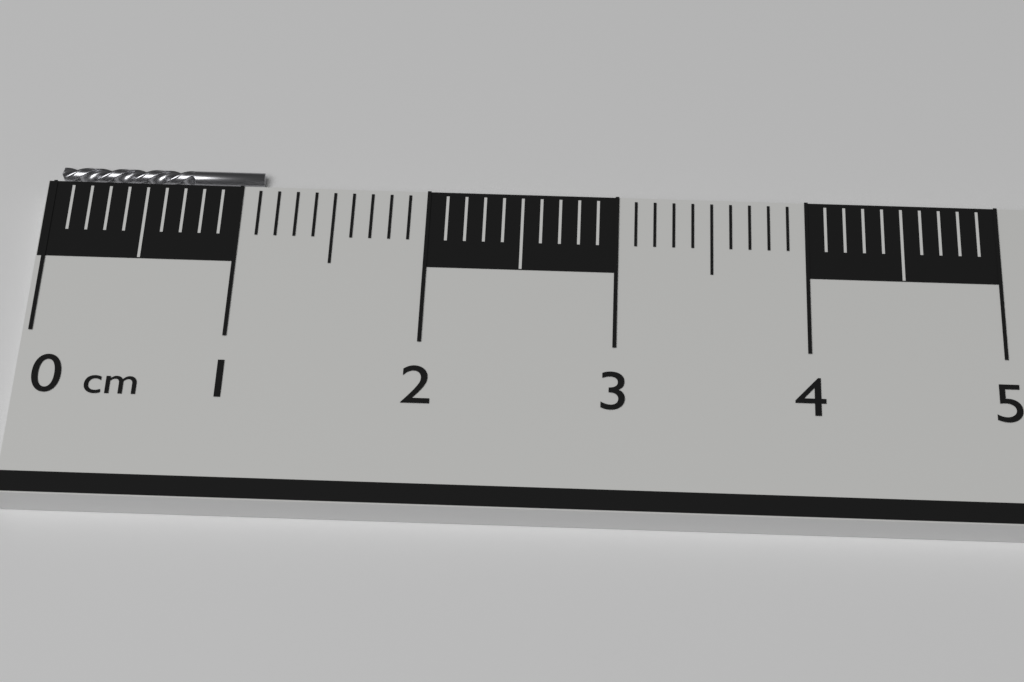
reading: 1.1 cm
